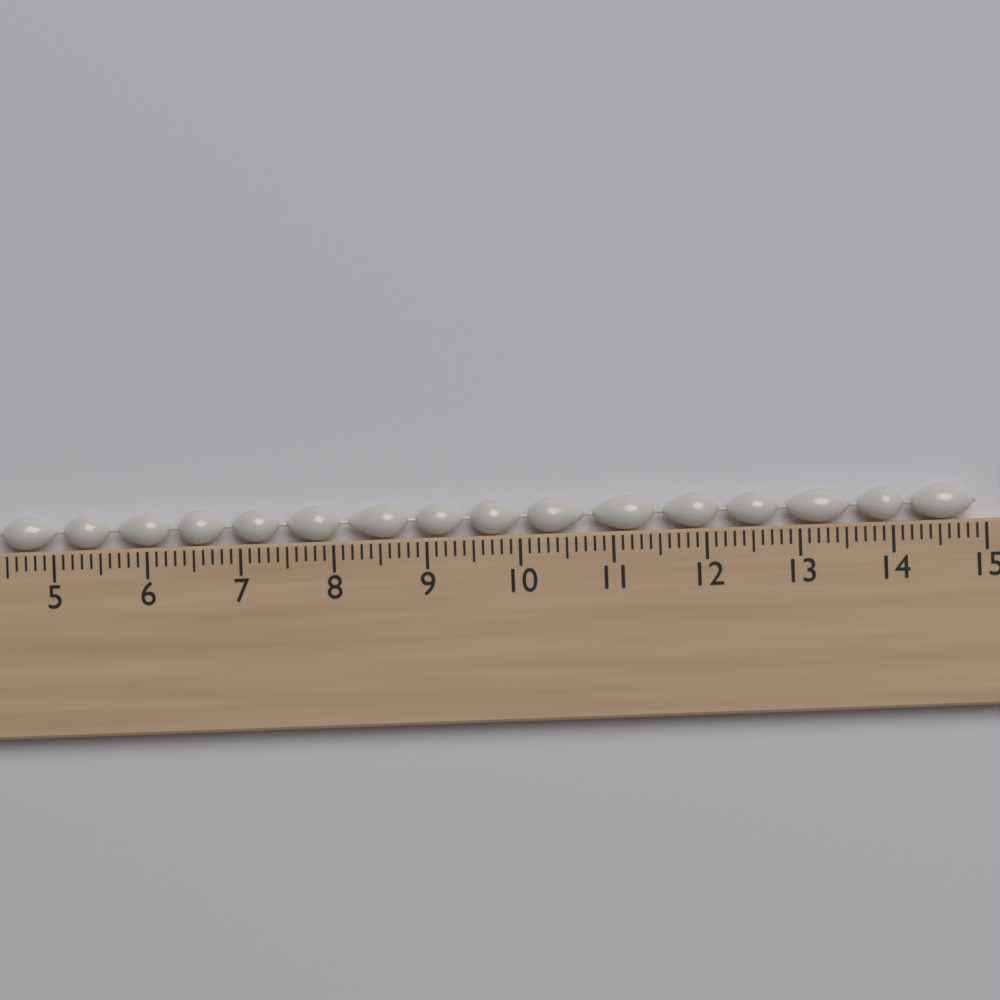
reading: 14.9 cm
